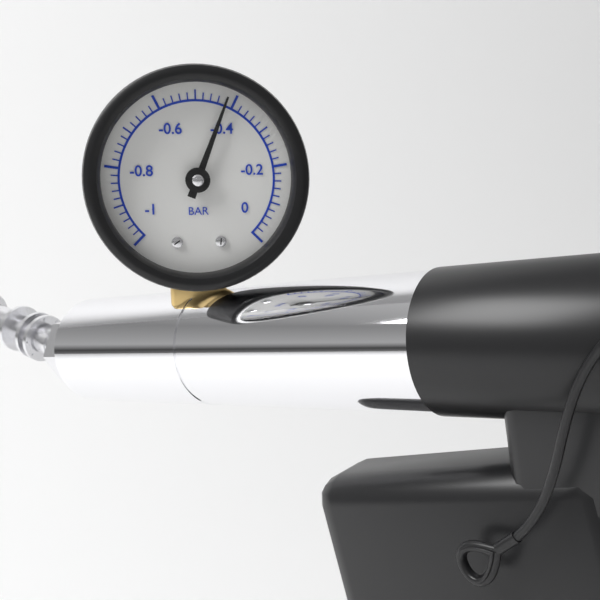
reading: -0.42 bar
